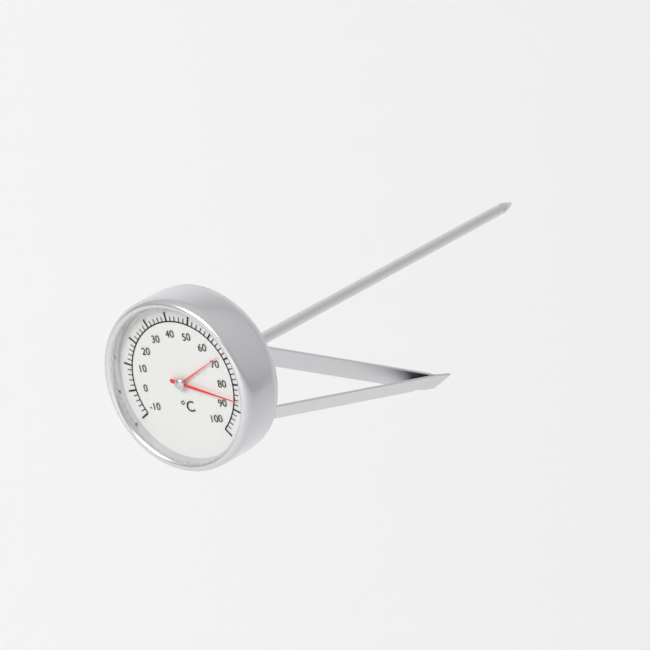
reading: 86 °C
